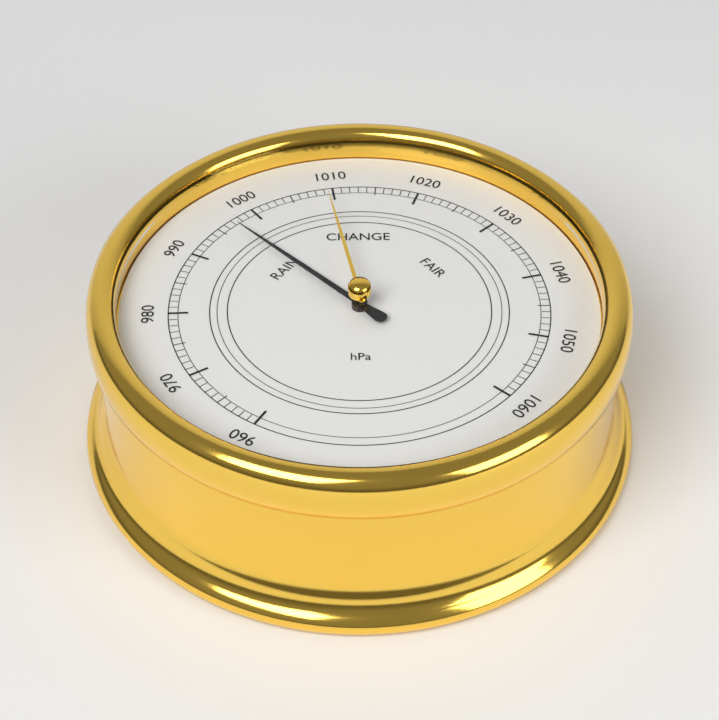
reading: 997 hPa
